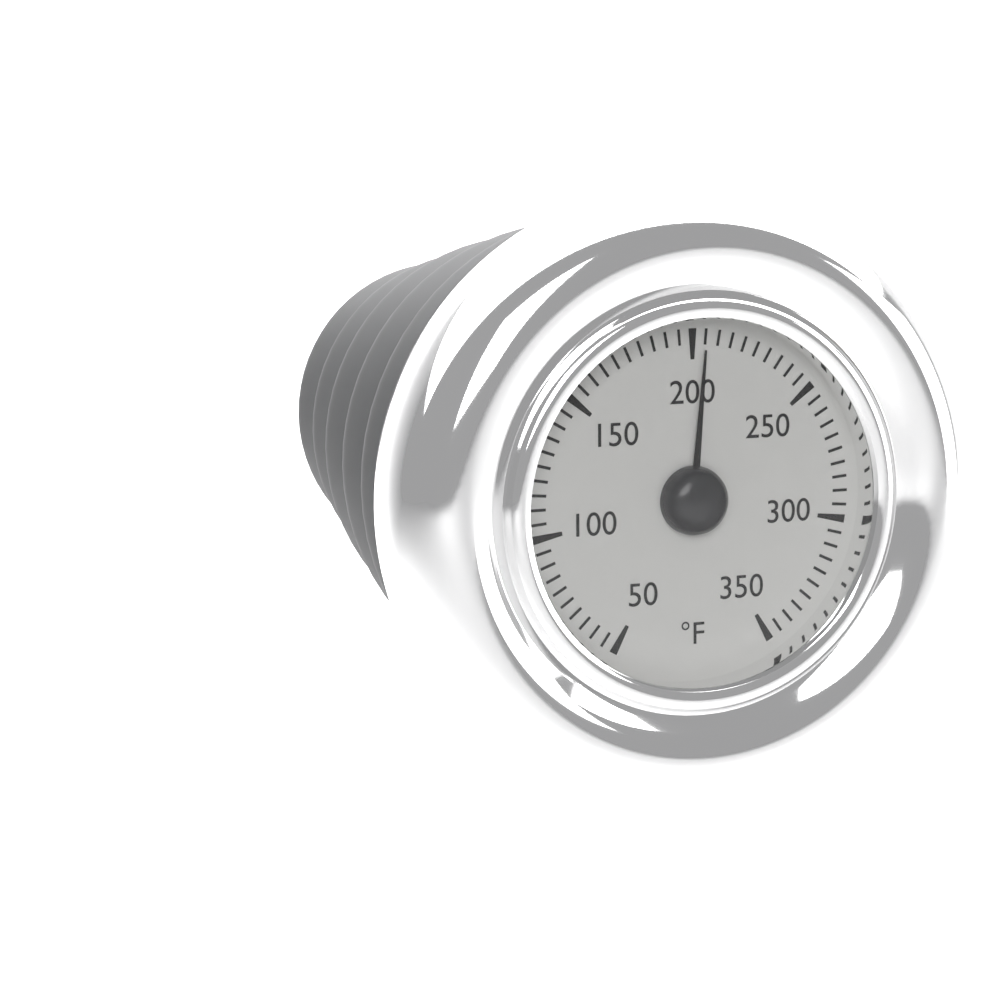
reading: 205 °F
